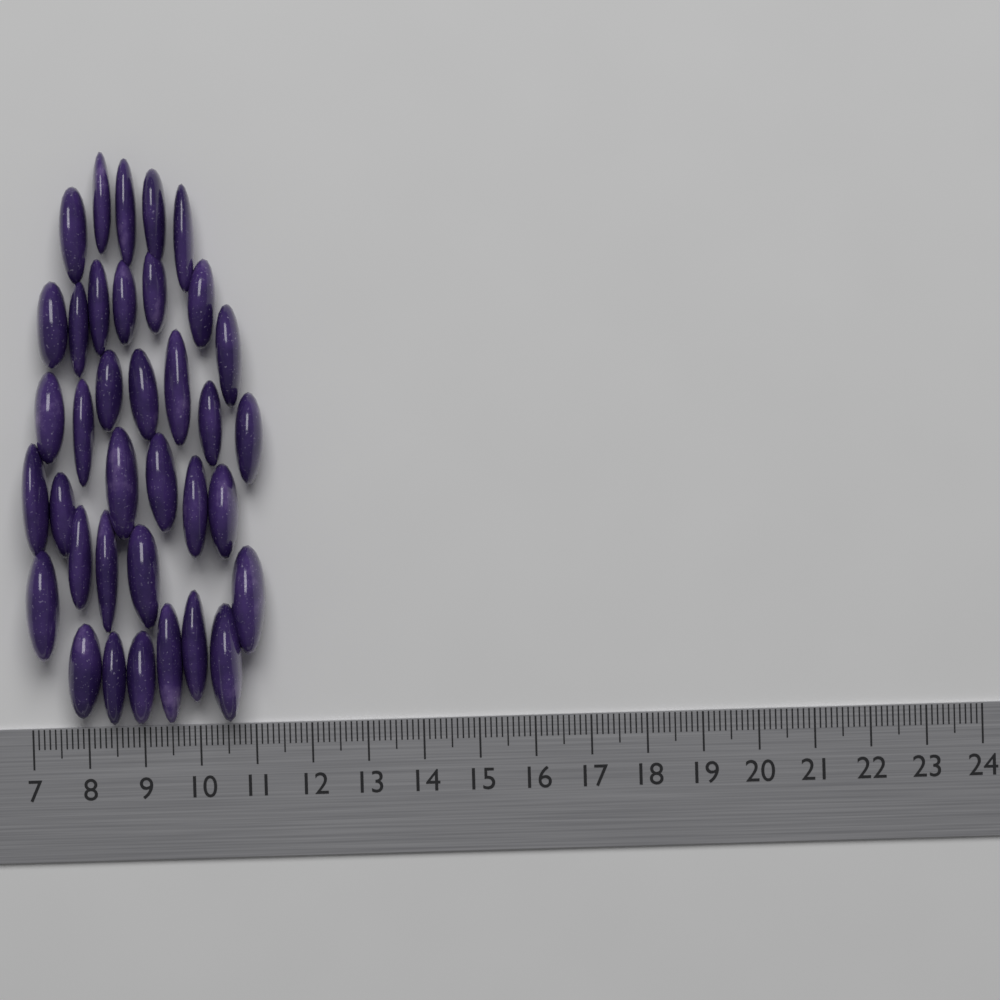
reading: 11.3 (no unit)
